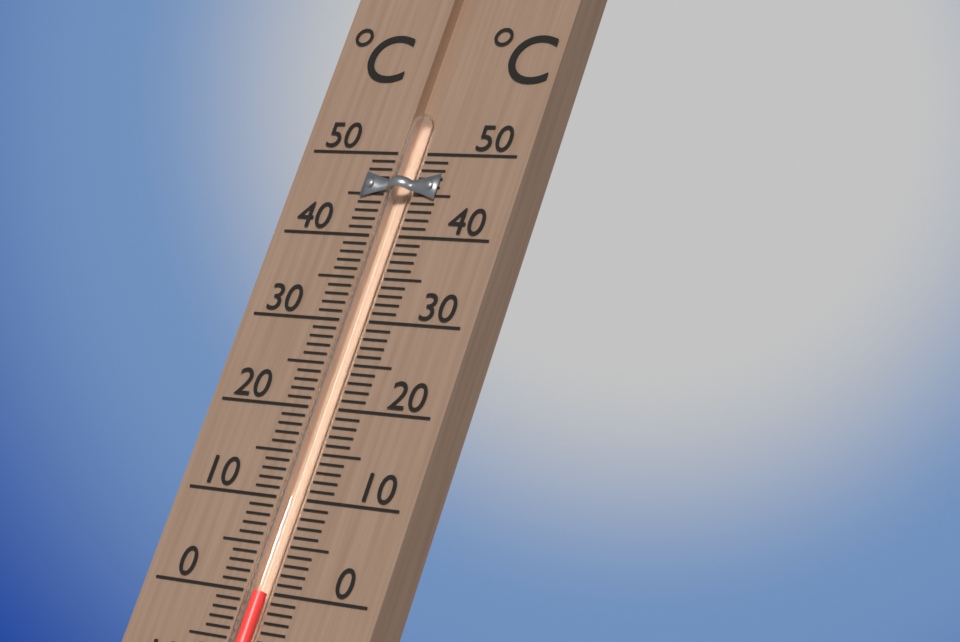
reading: 0 °C
